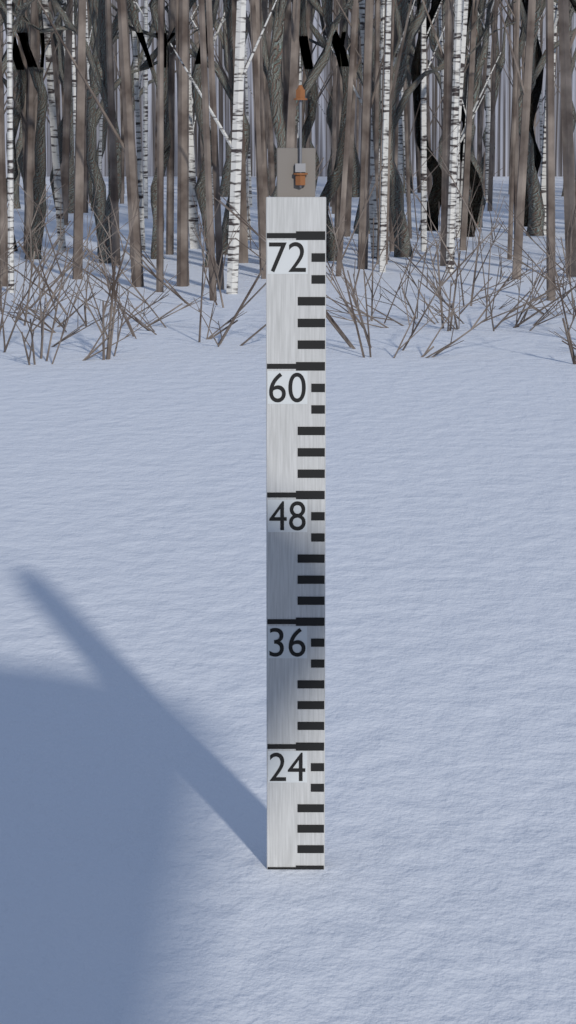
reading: 12 (no unit)
